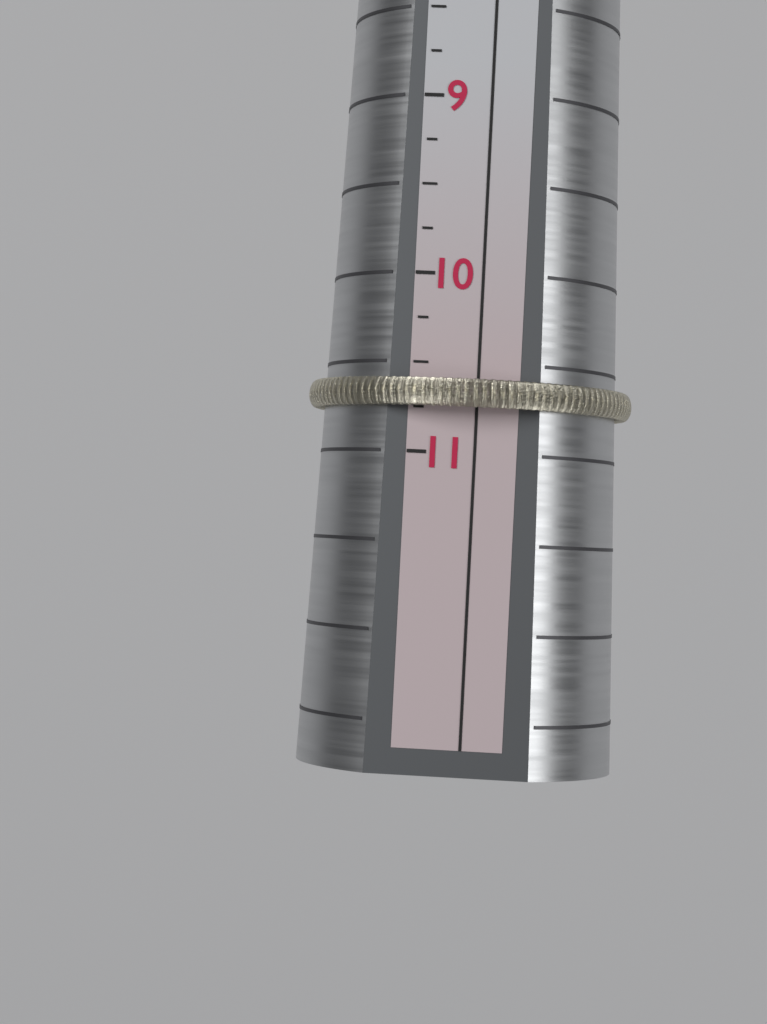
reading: 10.75 (no unit)
